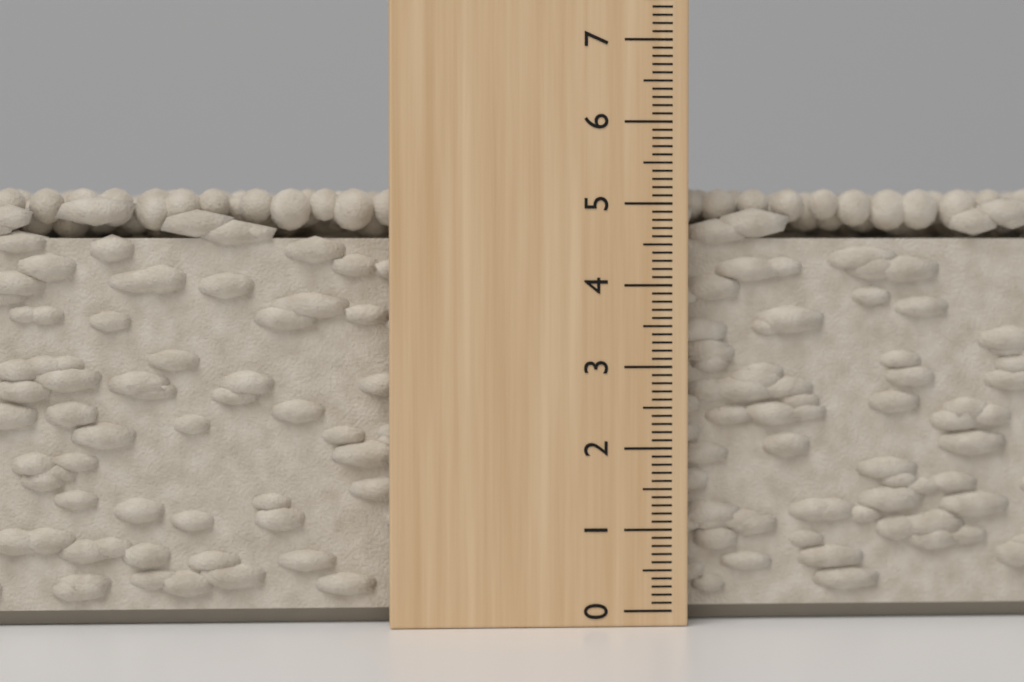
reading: 5.2 cm
